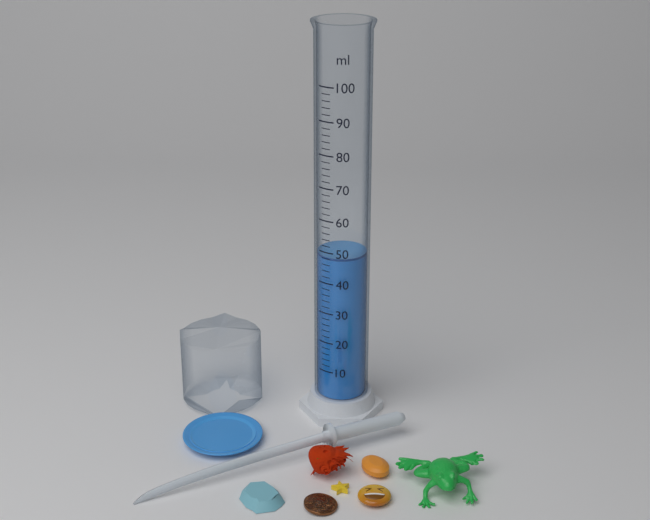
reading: 48 ml
